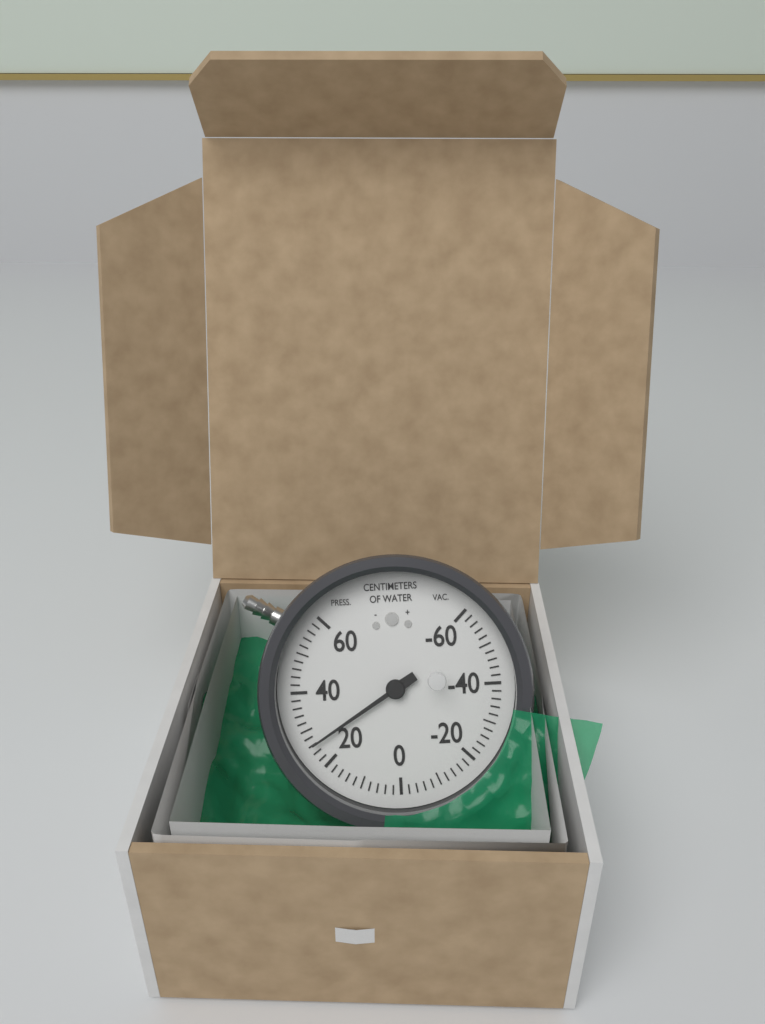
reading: 26 cmH2O
